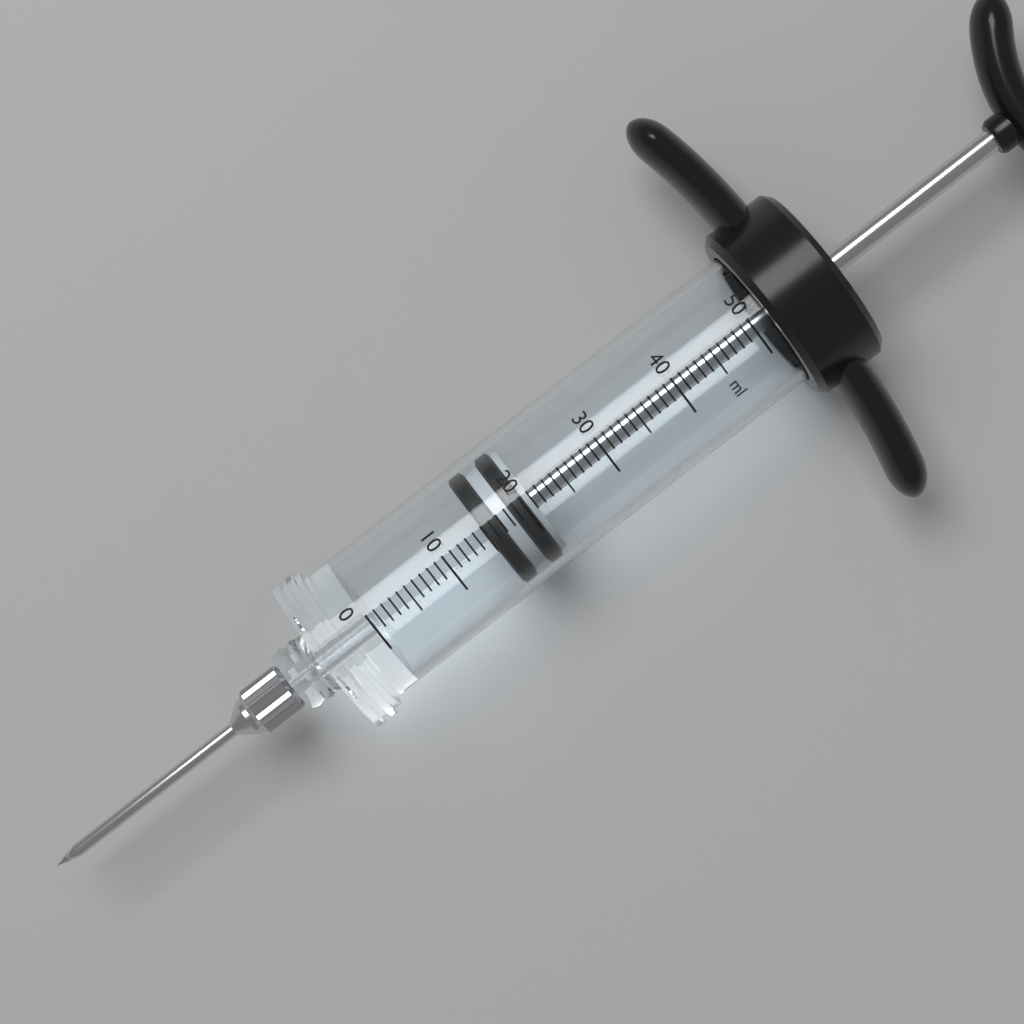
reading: 15 ml
